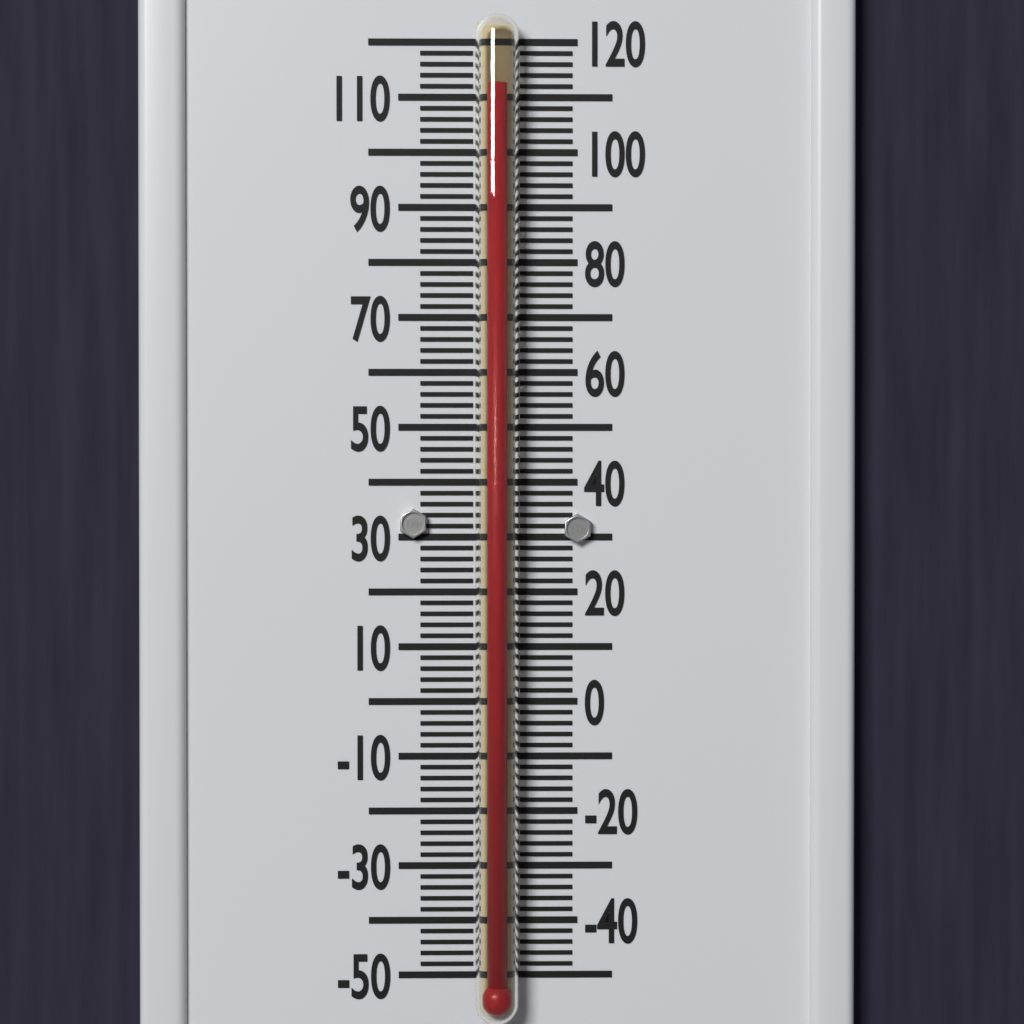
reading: 112 °F
